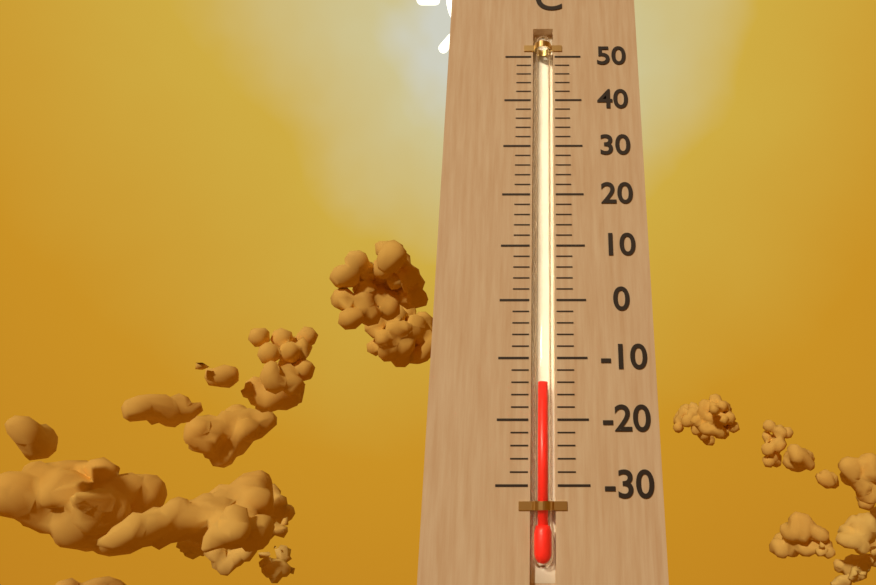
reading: -14 °C
